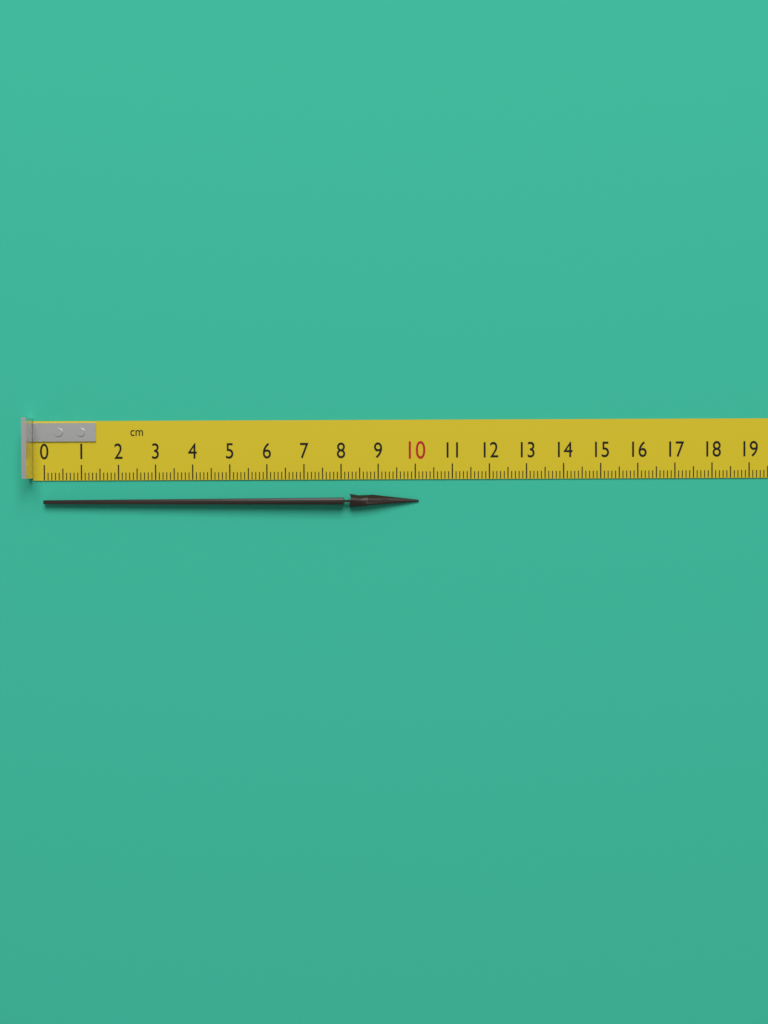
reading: 10.1 cm
